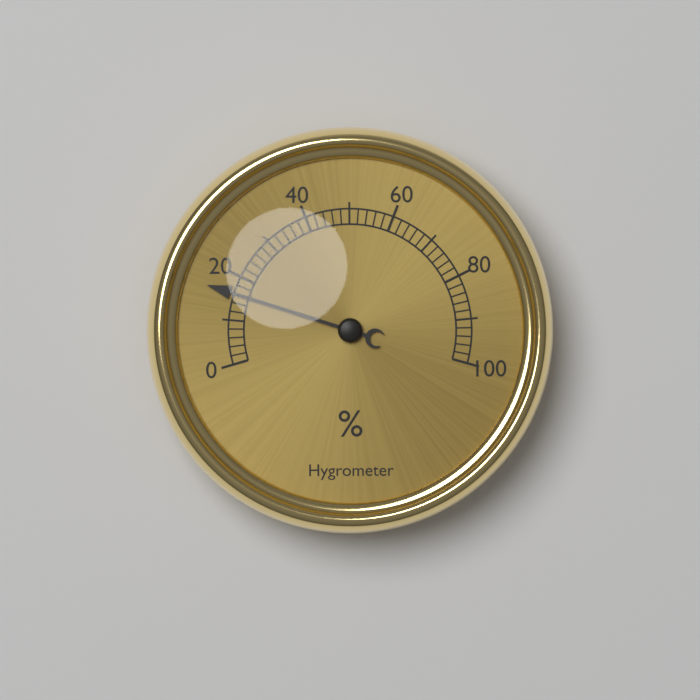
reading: 16 %
